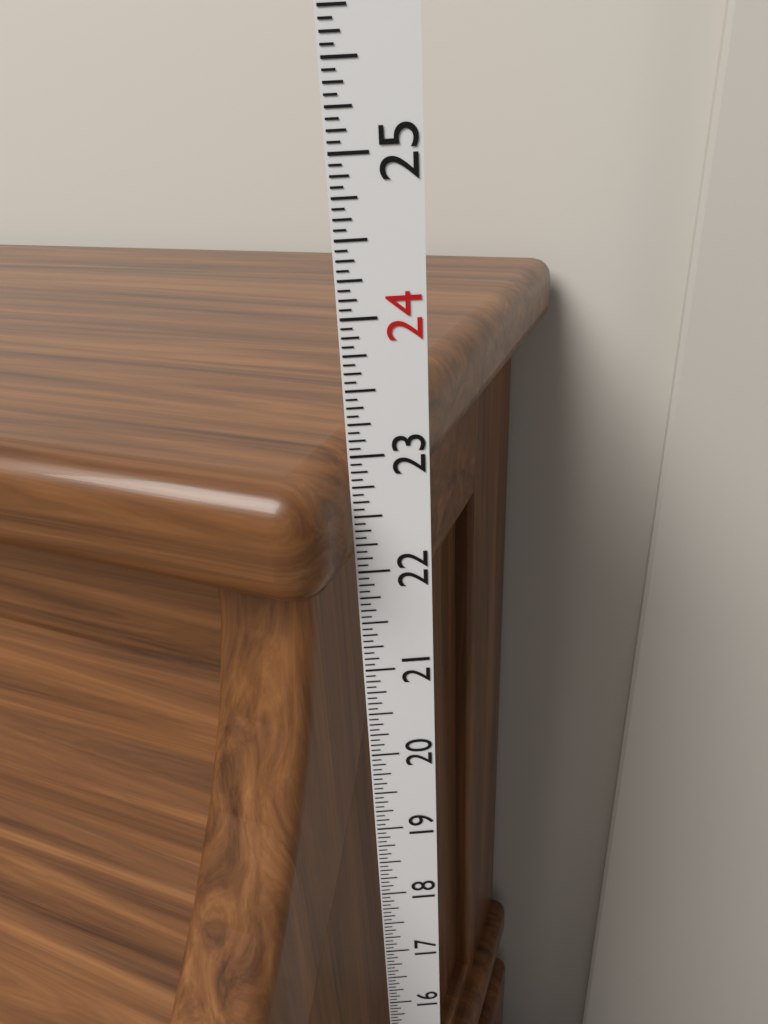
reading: 22.9375 in
